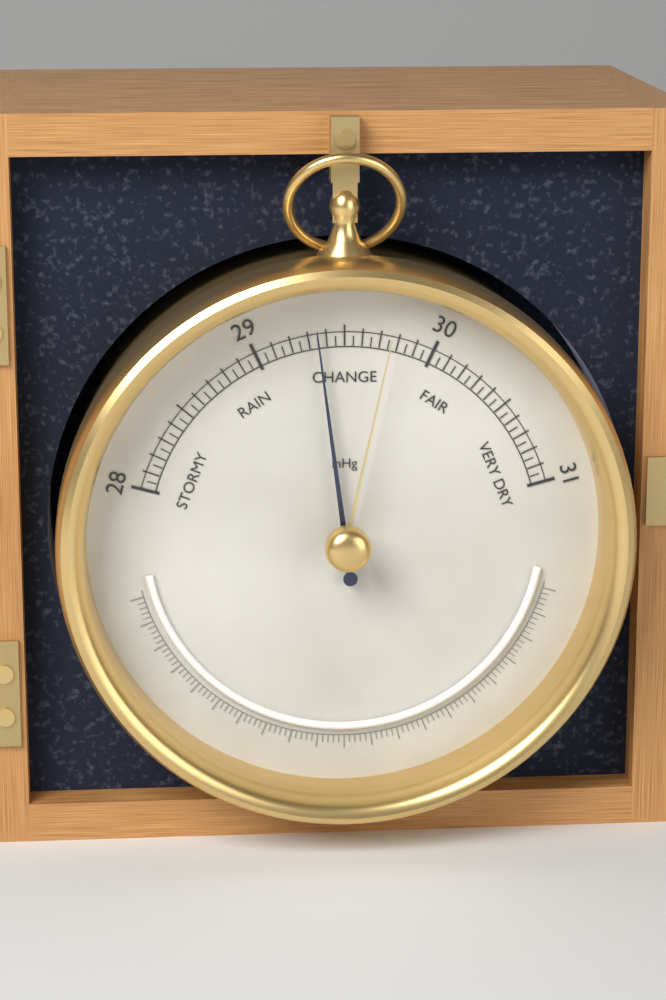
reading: 29.35 inHg
